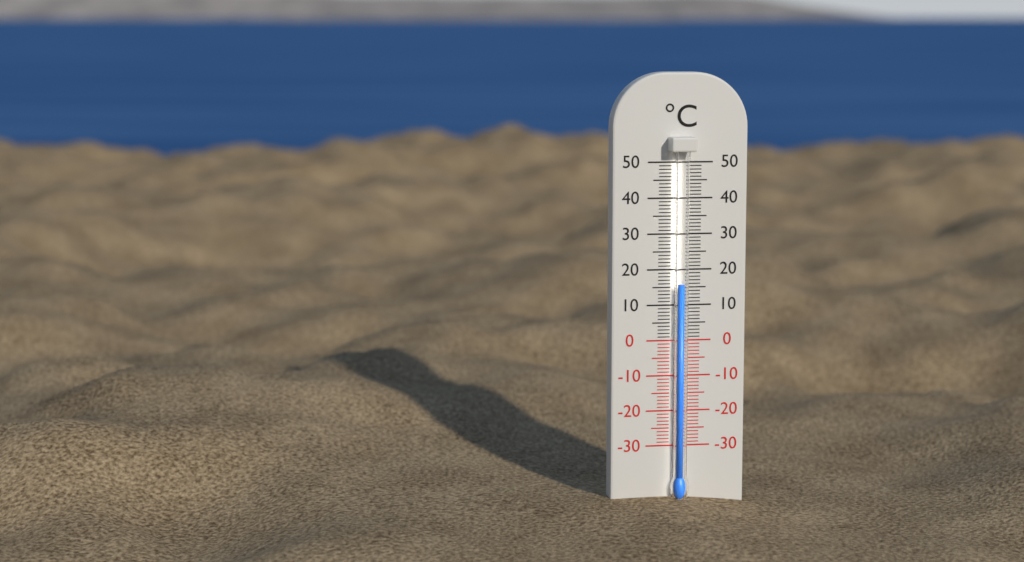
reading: 16 °C
